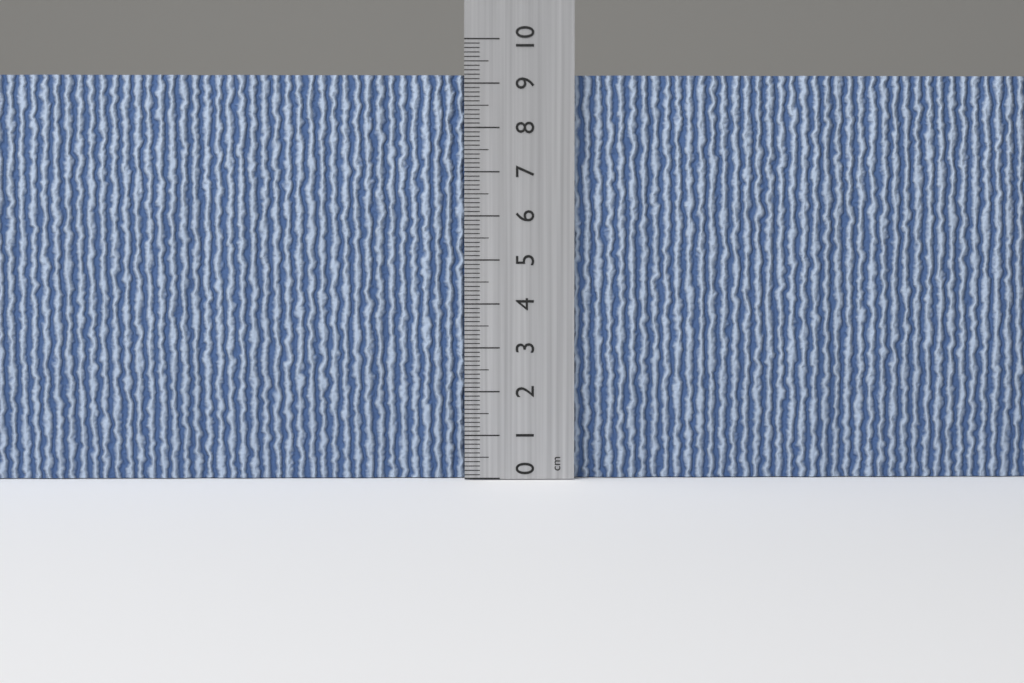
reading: 9.2 cm
